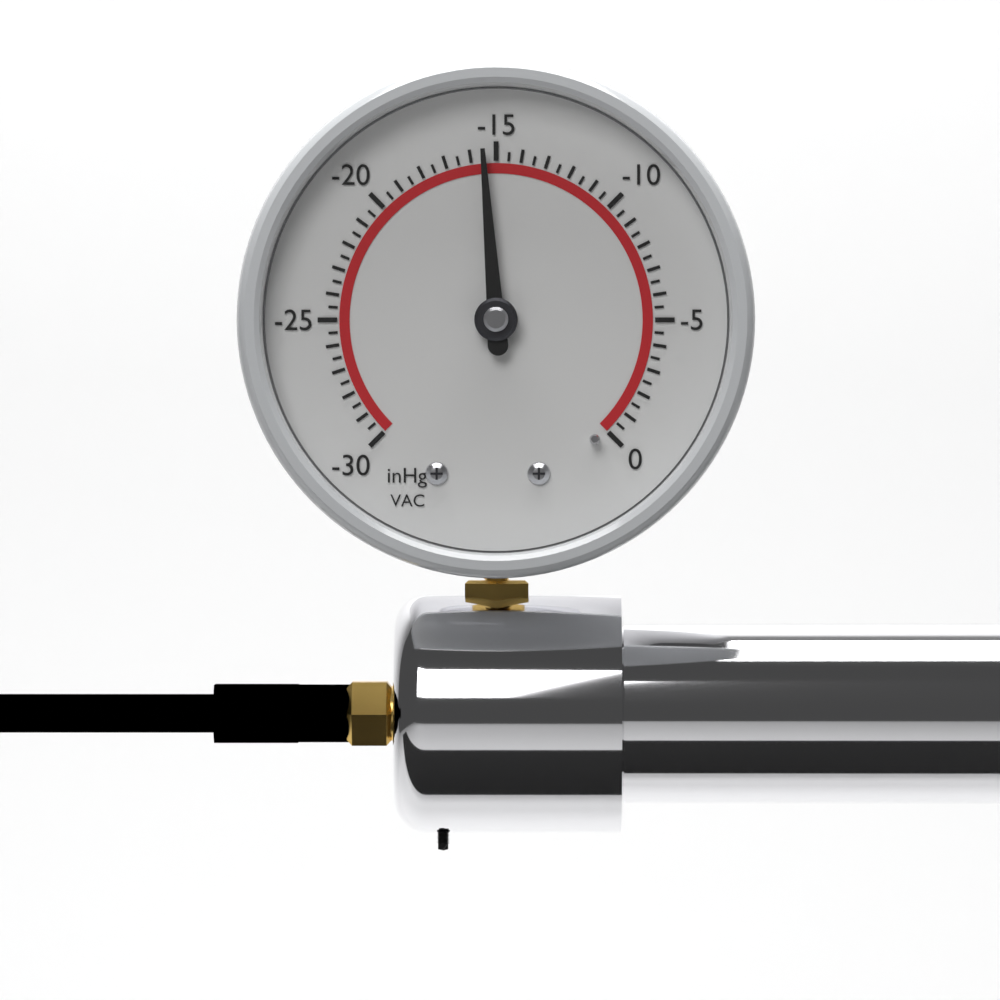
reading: -15.5 inHg
